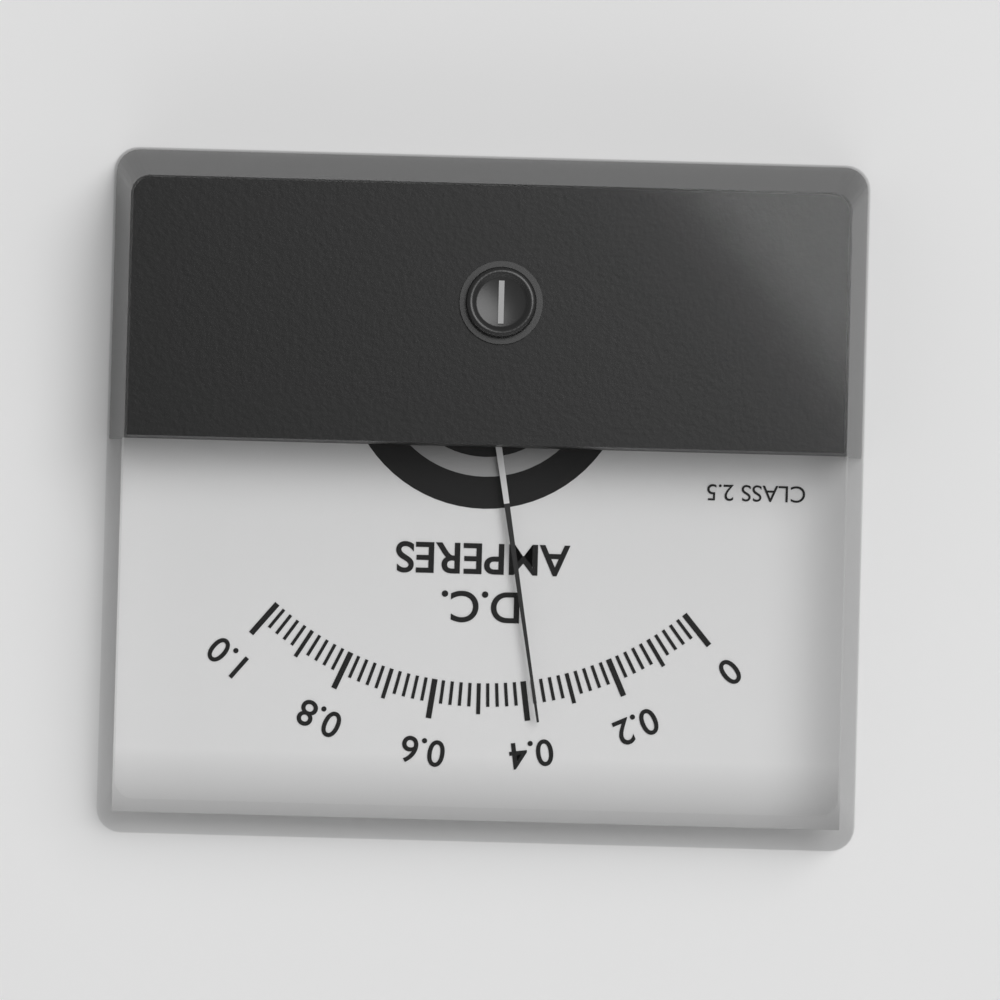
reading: 0.38 A
